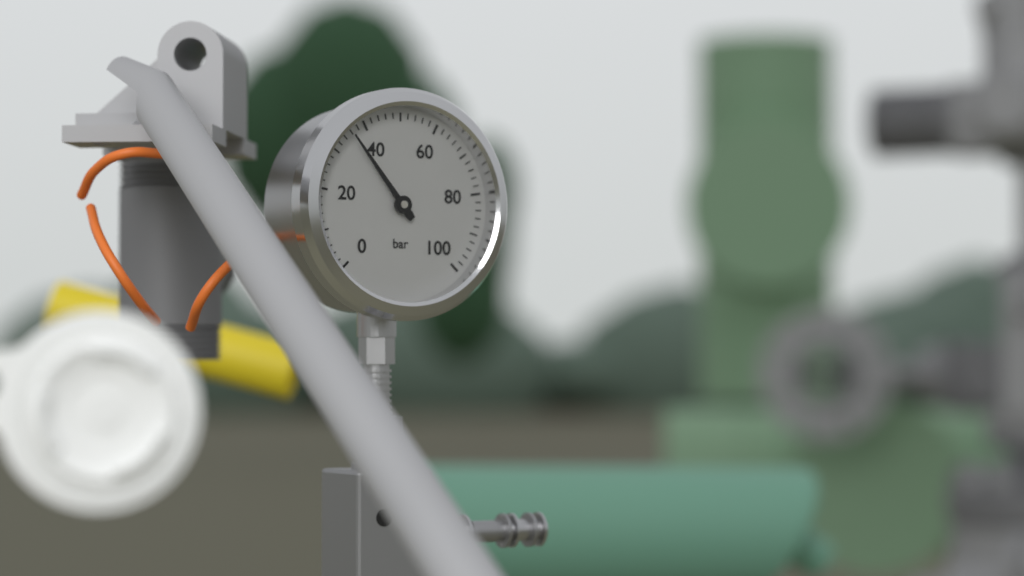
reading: 36 bar
